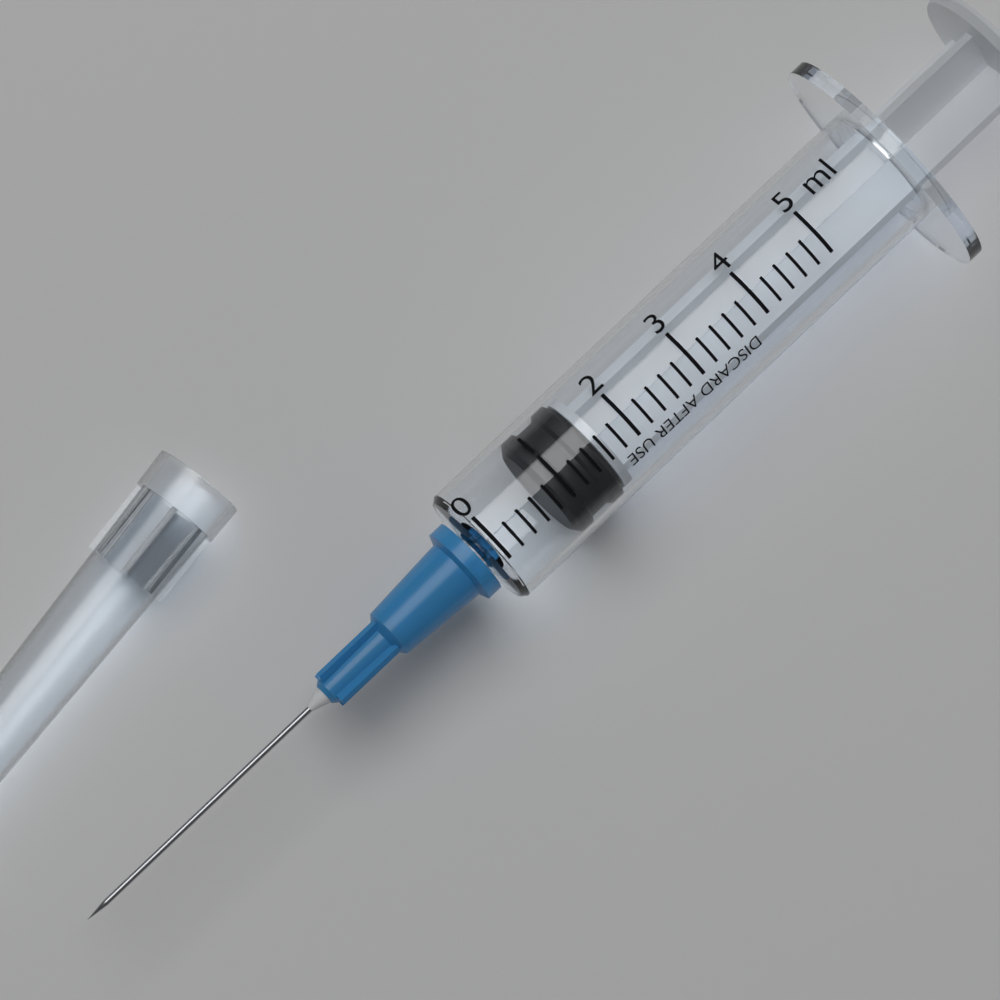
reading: 0.8 ml
